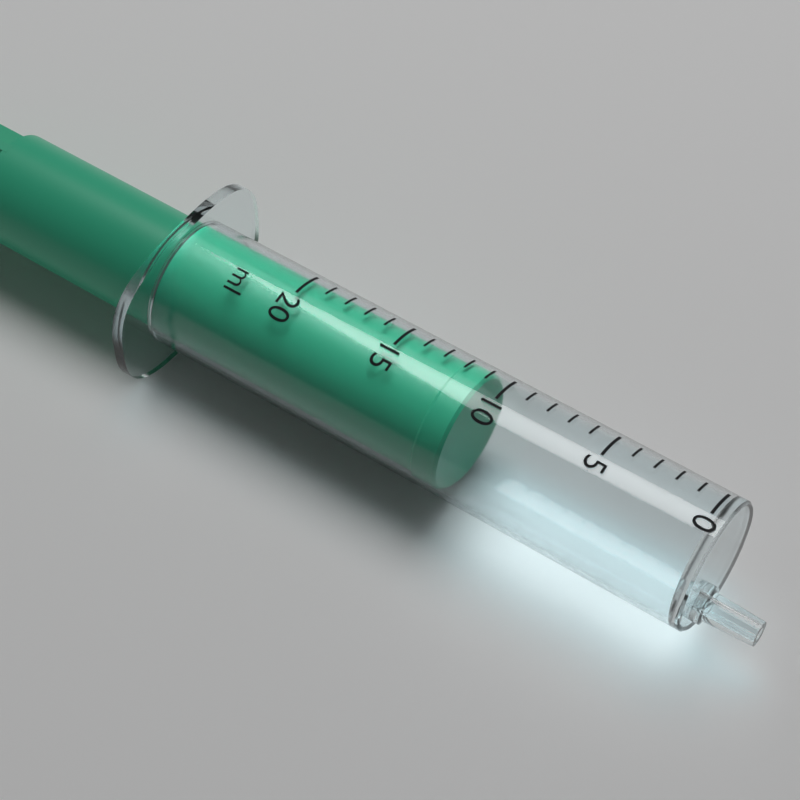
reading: 11 ml
